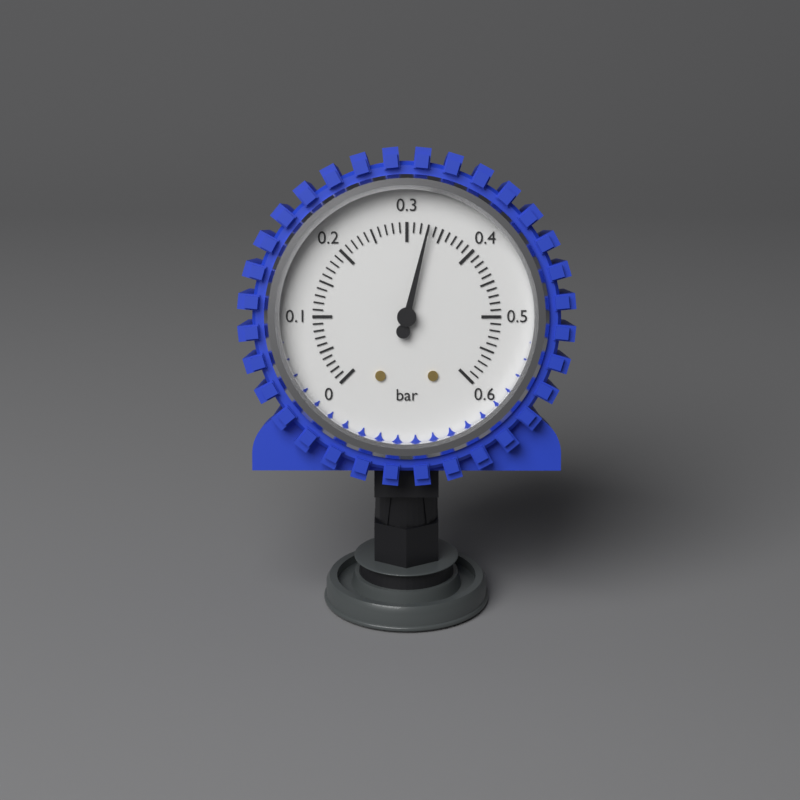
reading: 0.33 bar
